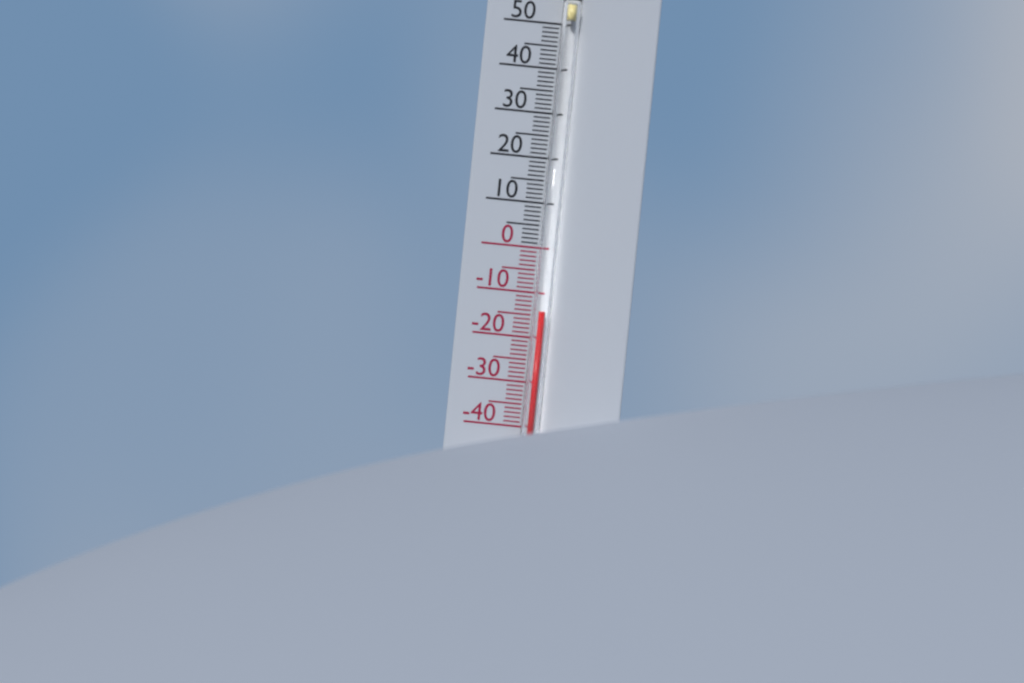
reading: -14 °C
